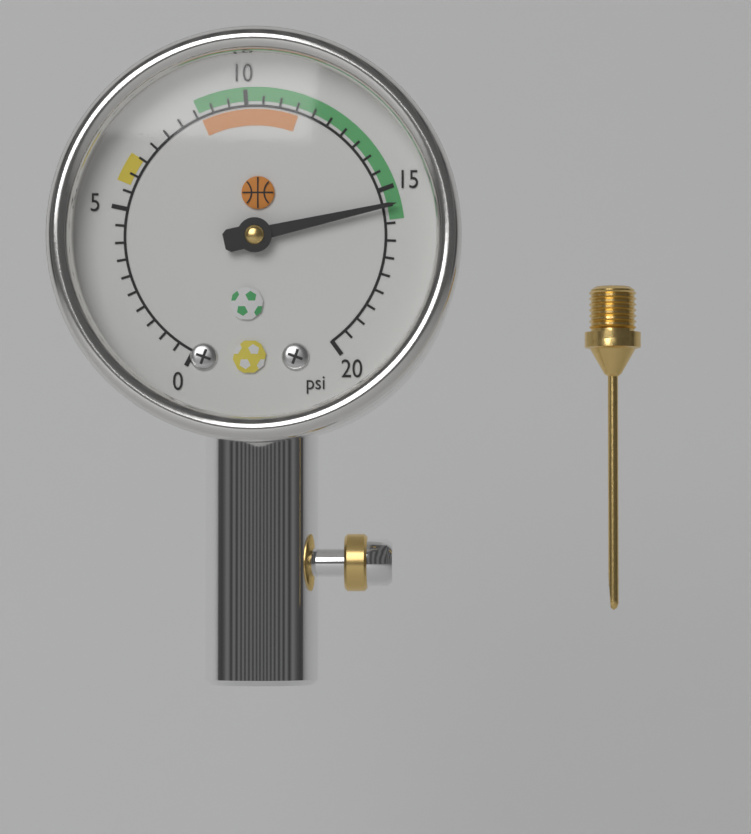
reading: 15.5 psi
